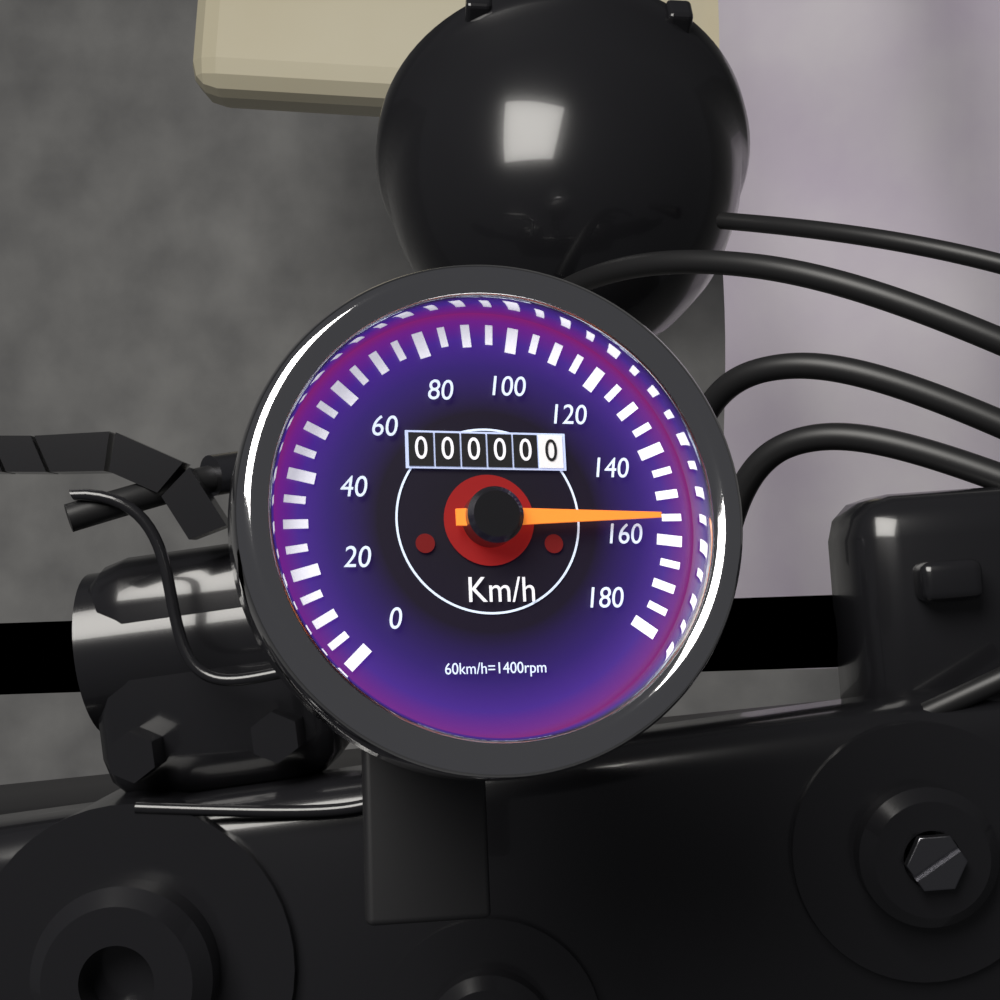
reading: 155 km/h
